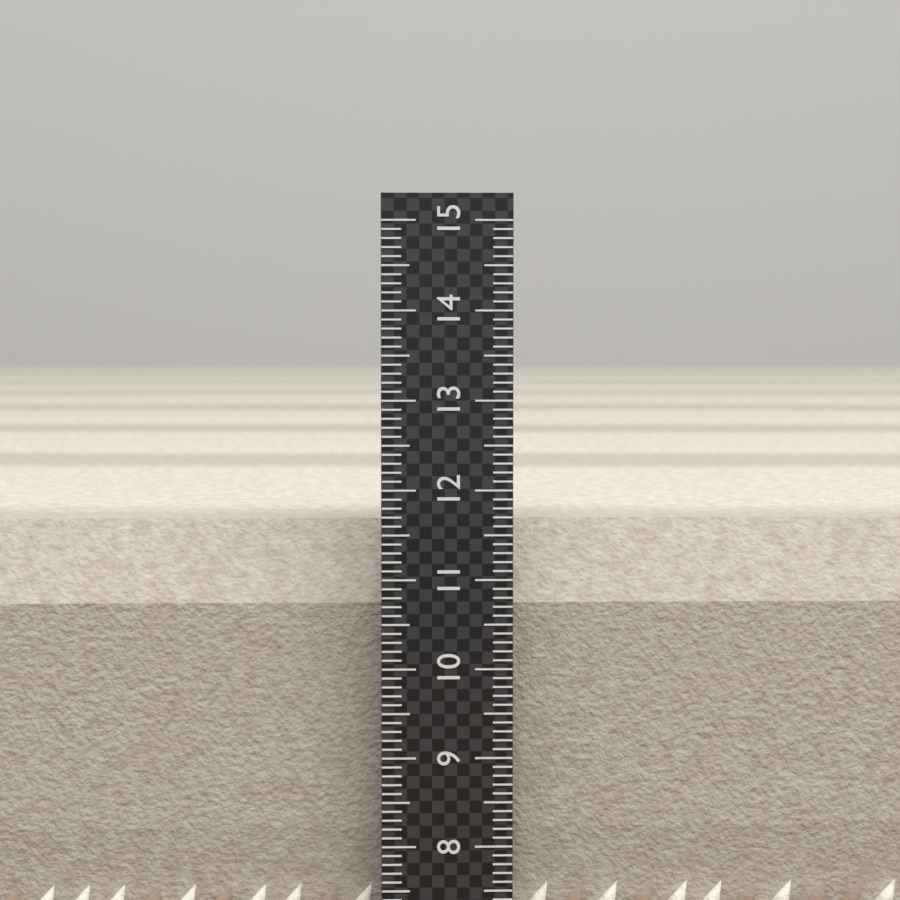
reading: 11.6 (no unit)
